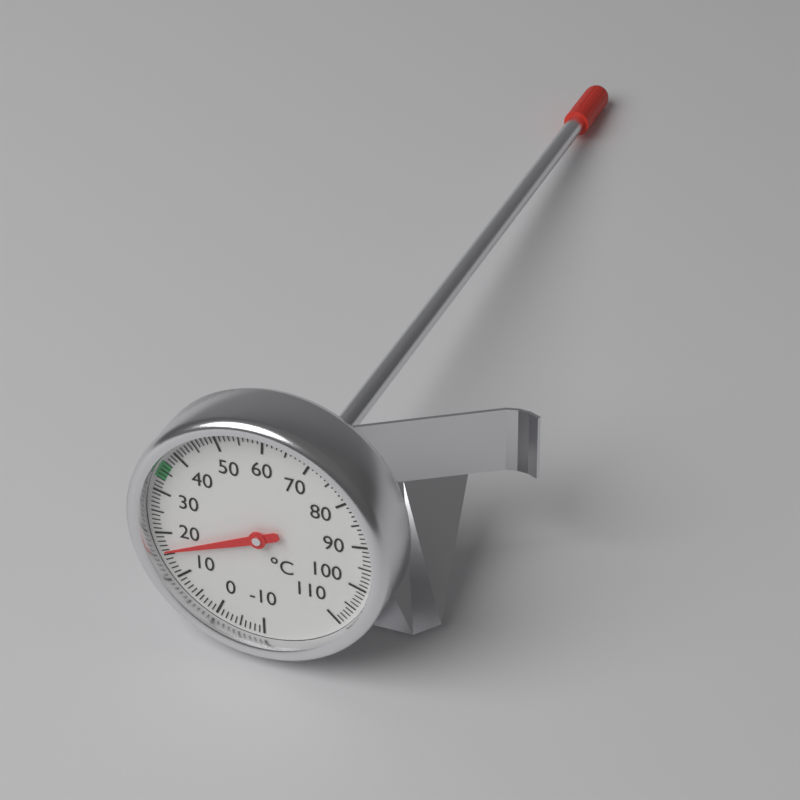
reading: 16 °C
